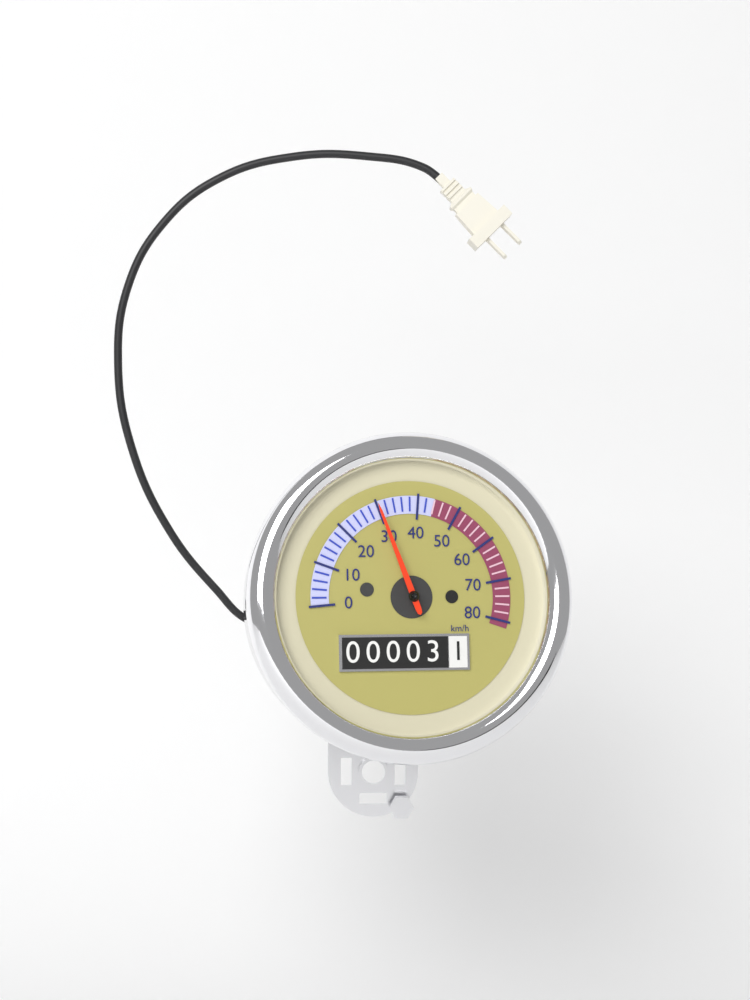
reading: 30 km/h
